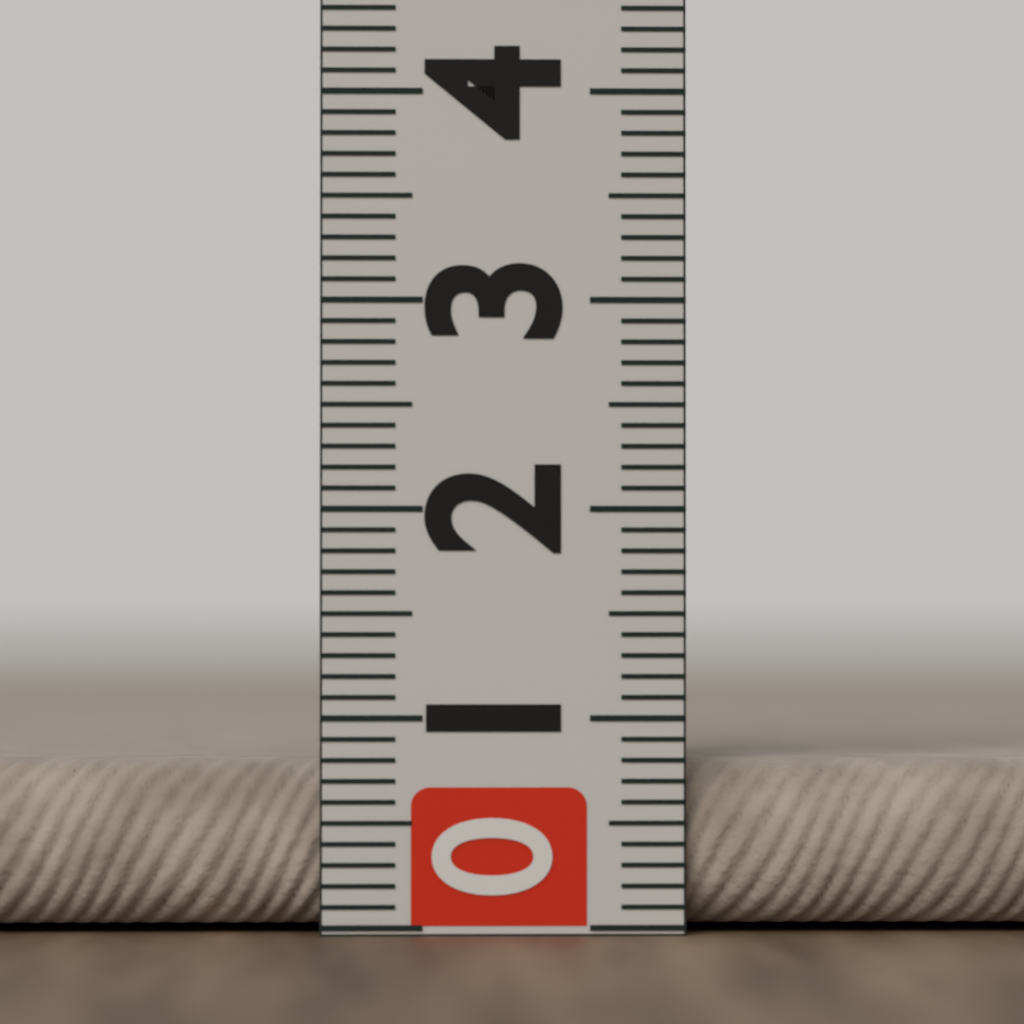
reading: 0.8 (no unit)
